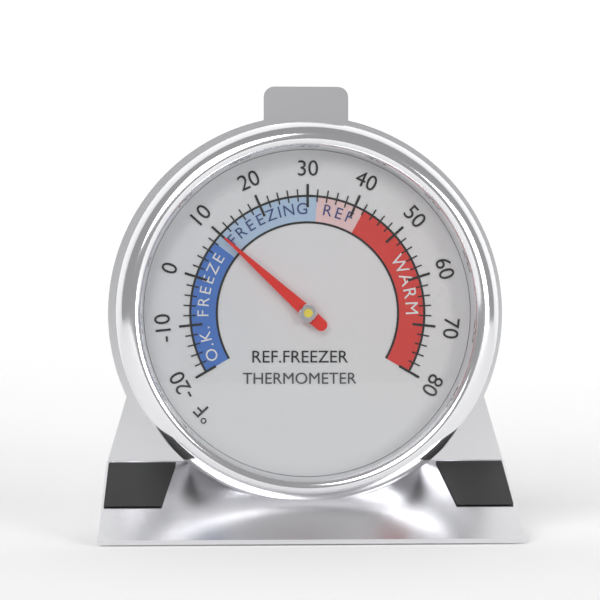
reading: 10 °F
